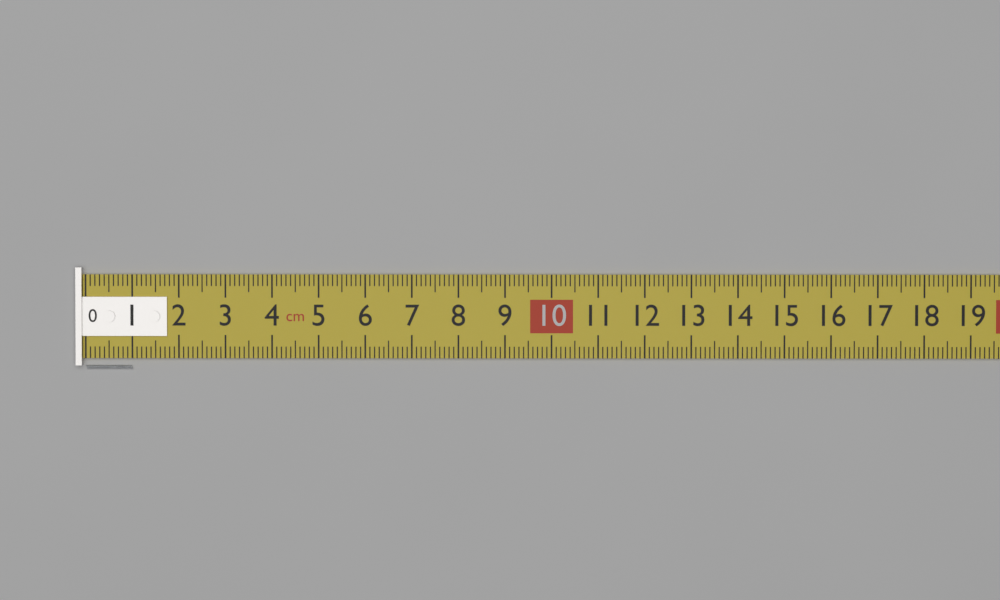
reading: 1.0 cm
